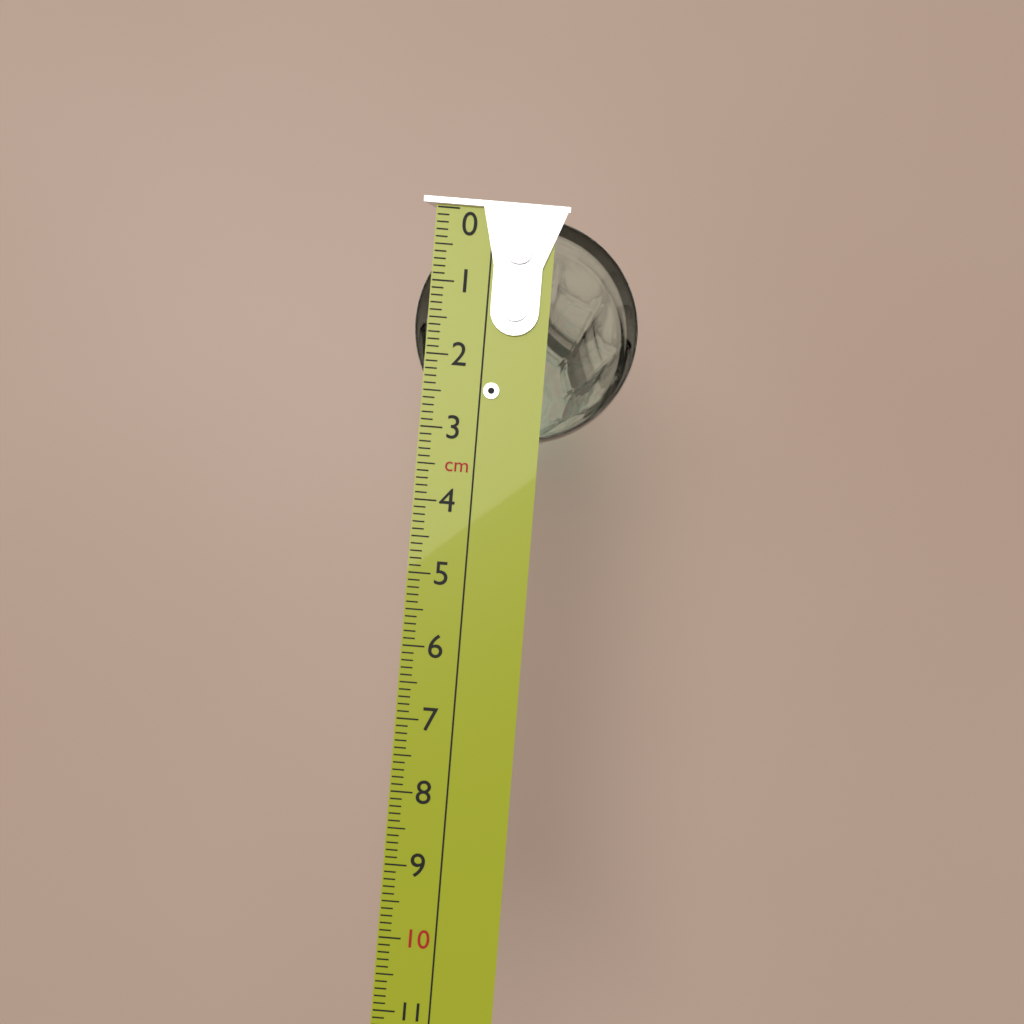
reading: 3.1 cm
